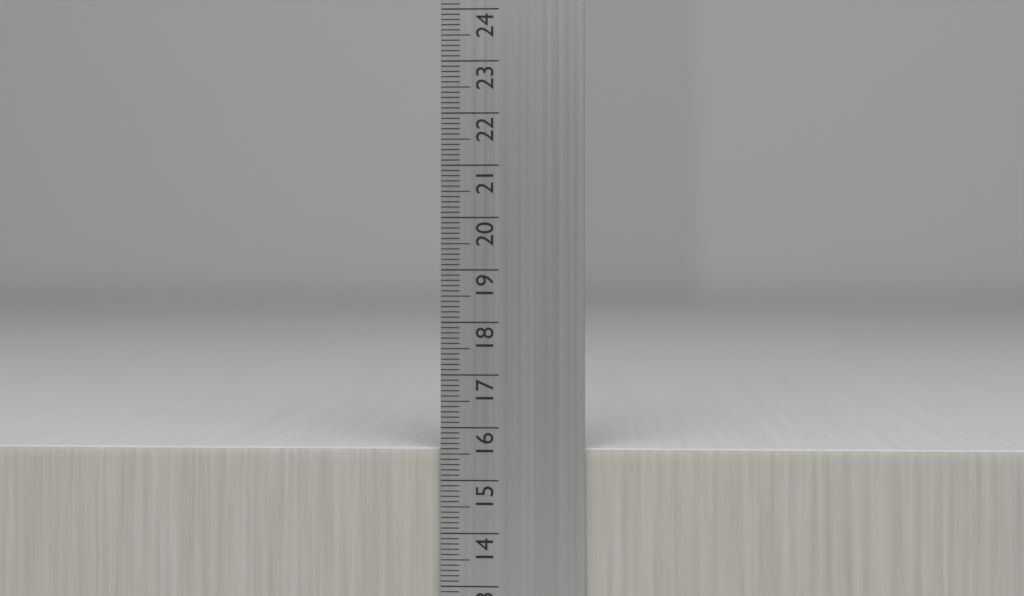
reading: 15.6 cm
